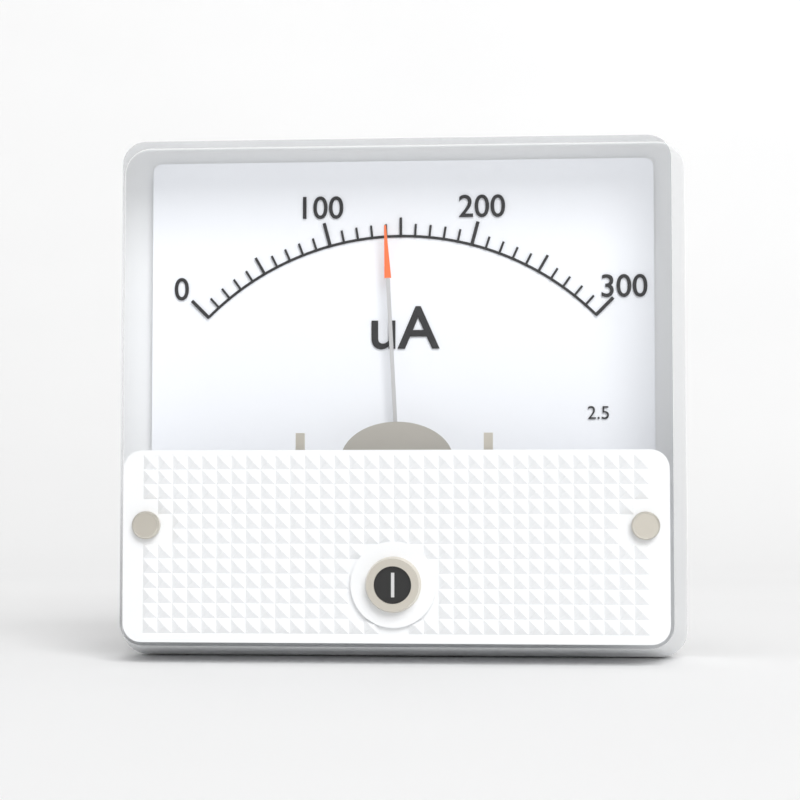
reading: 140 uA
